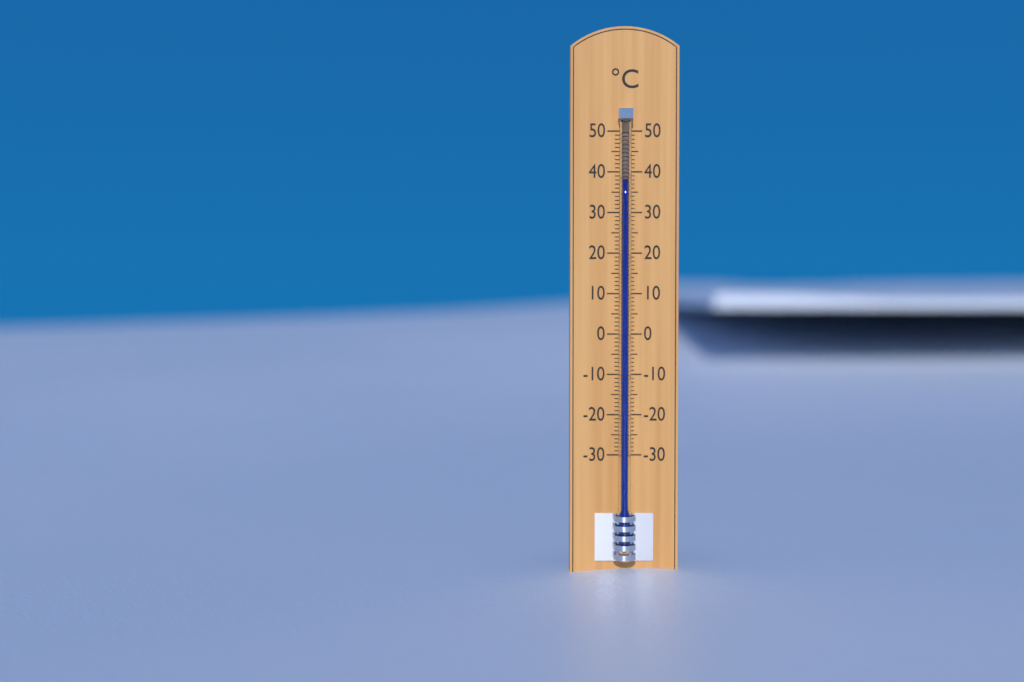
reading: 38 °C
